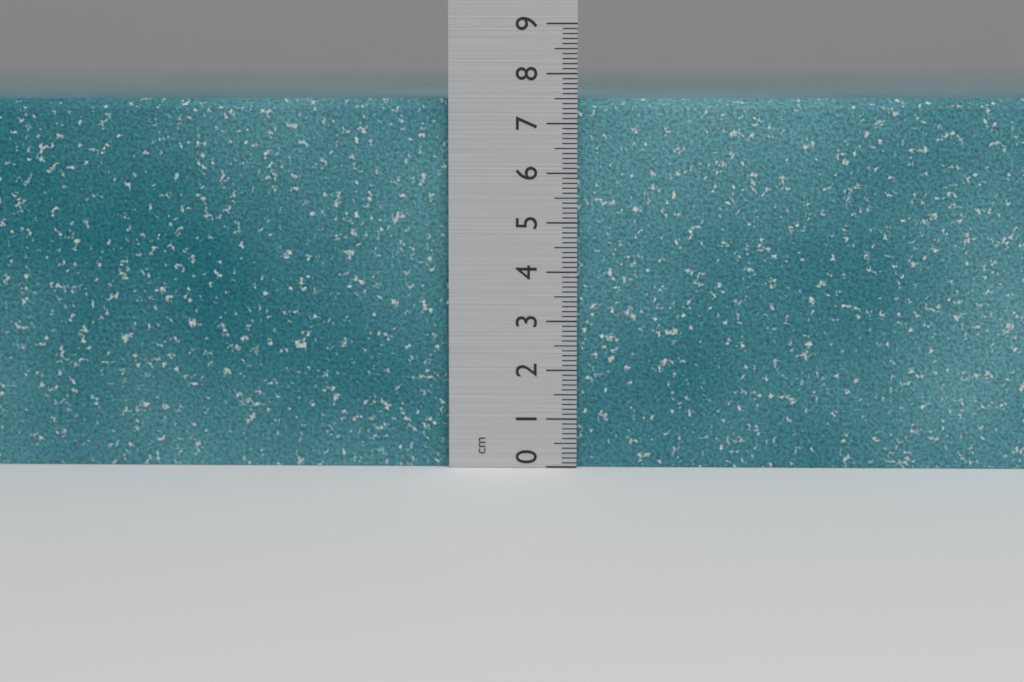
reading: 7.5 cm
